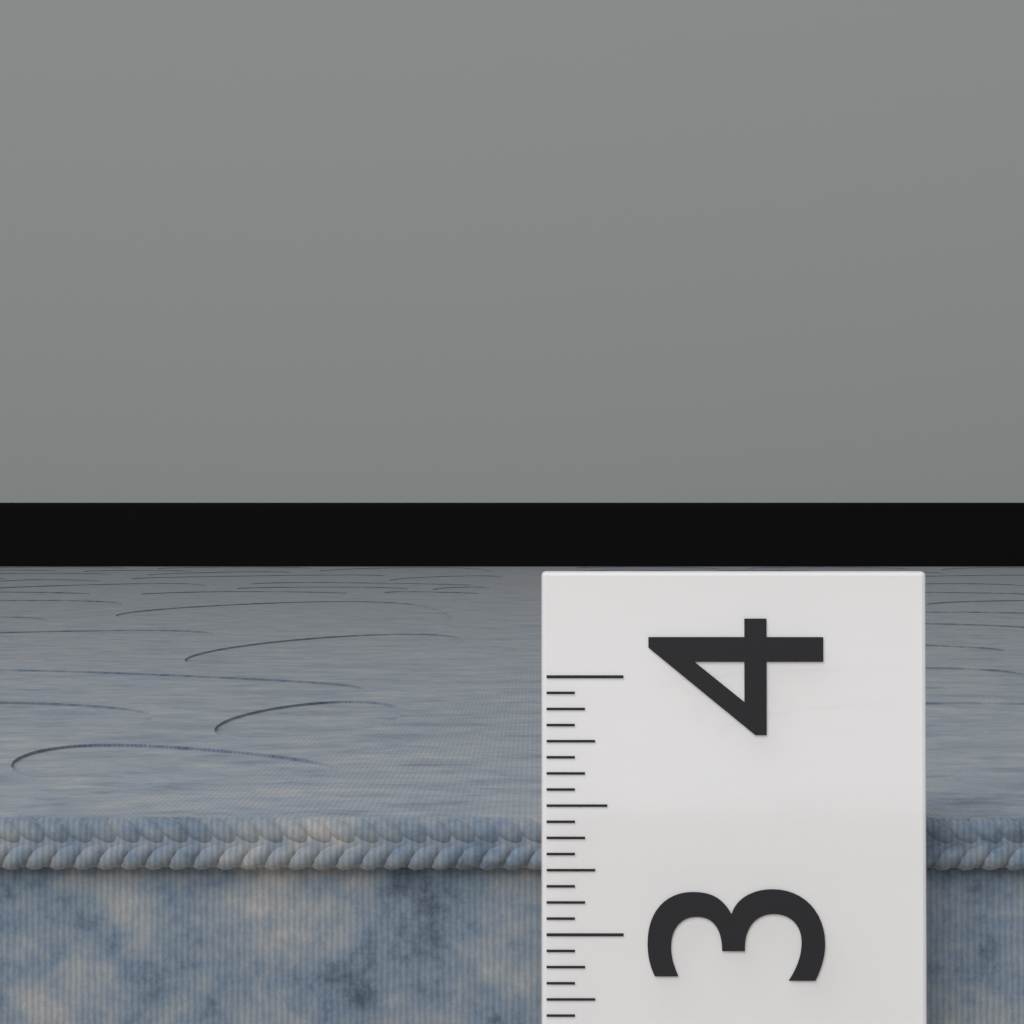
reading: 3.4375 (no unit)
